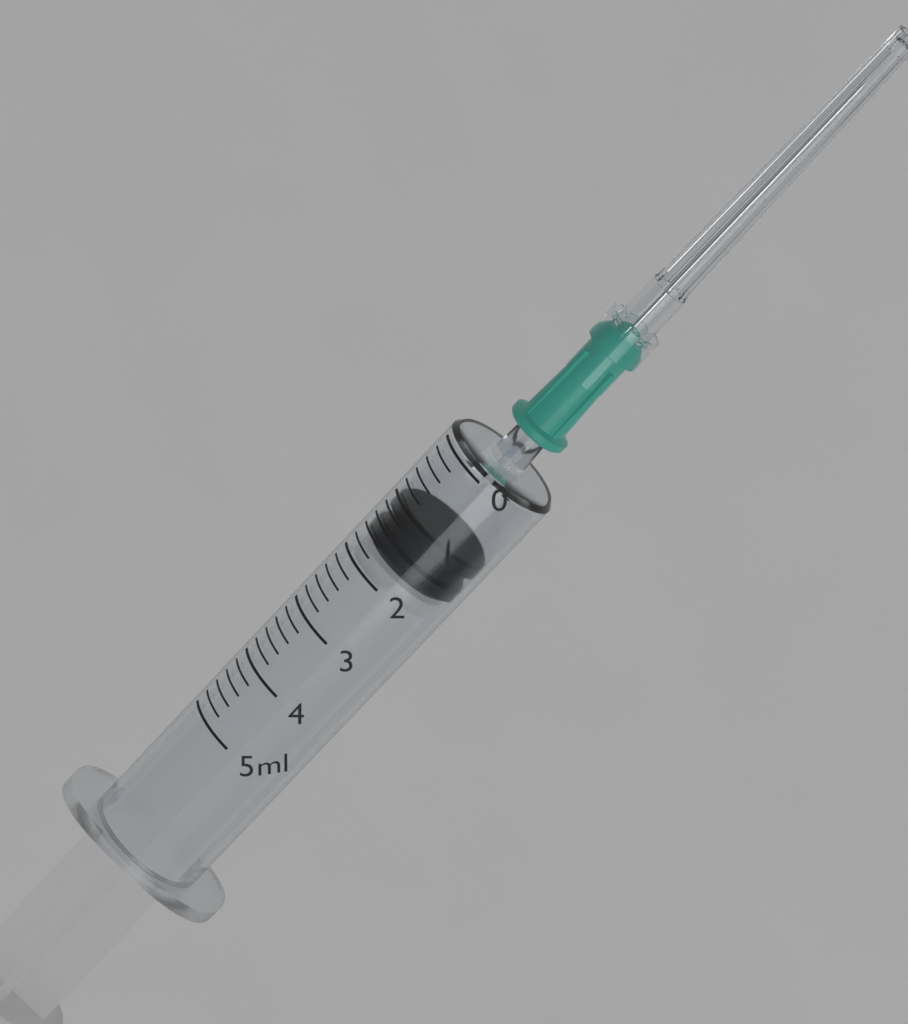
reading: 1.0 ml
